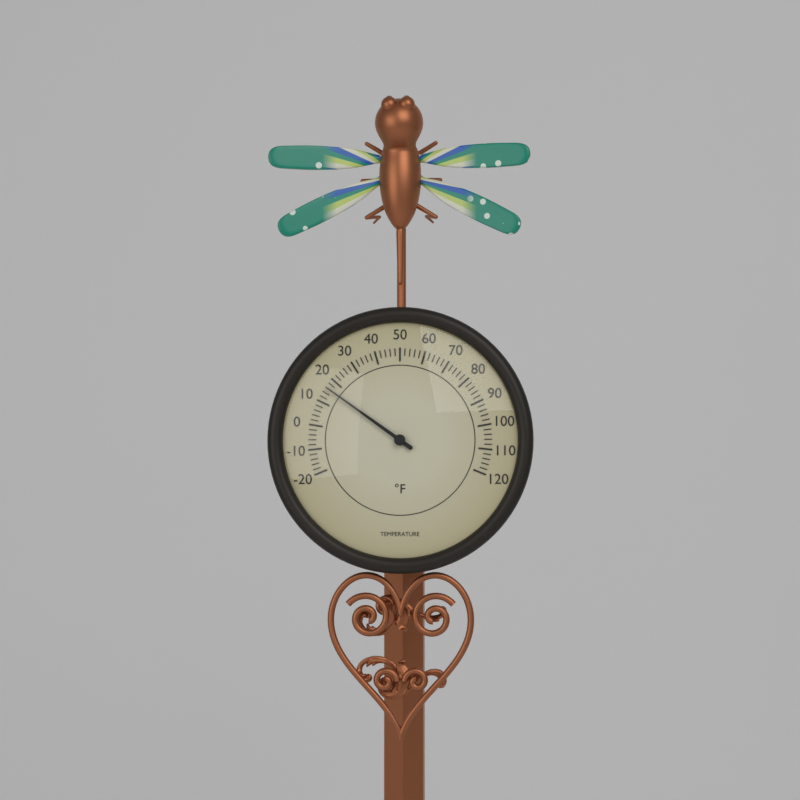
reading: 16 °F
